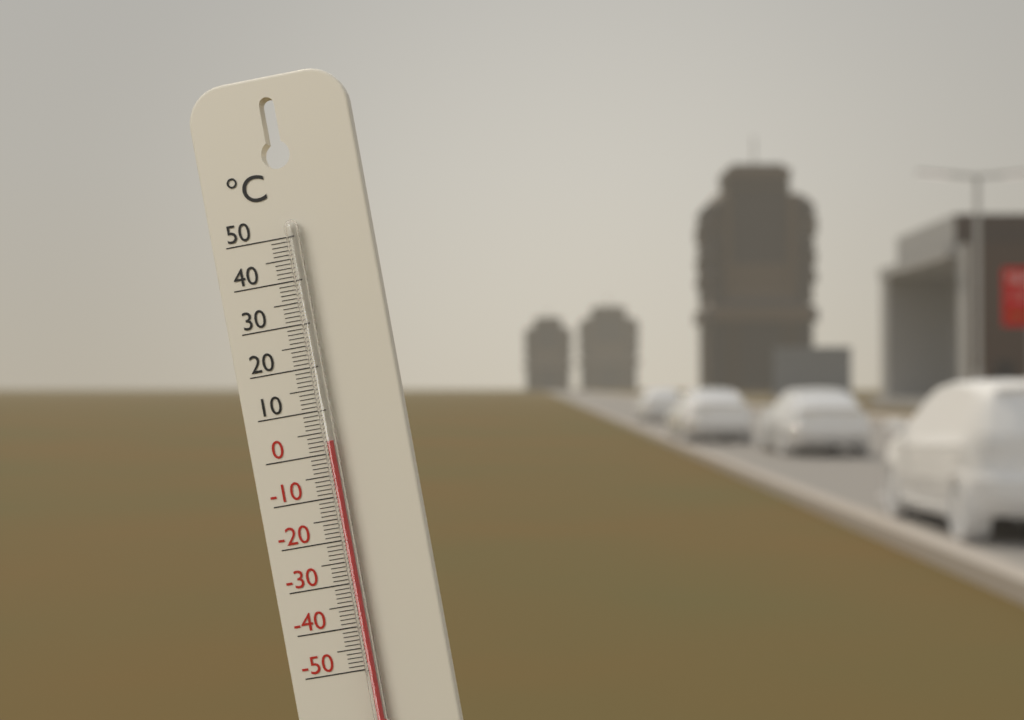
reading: 3 °C
